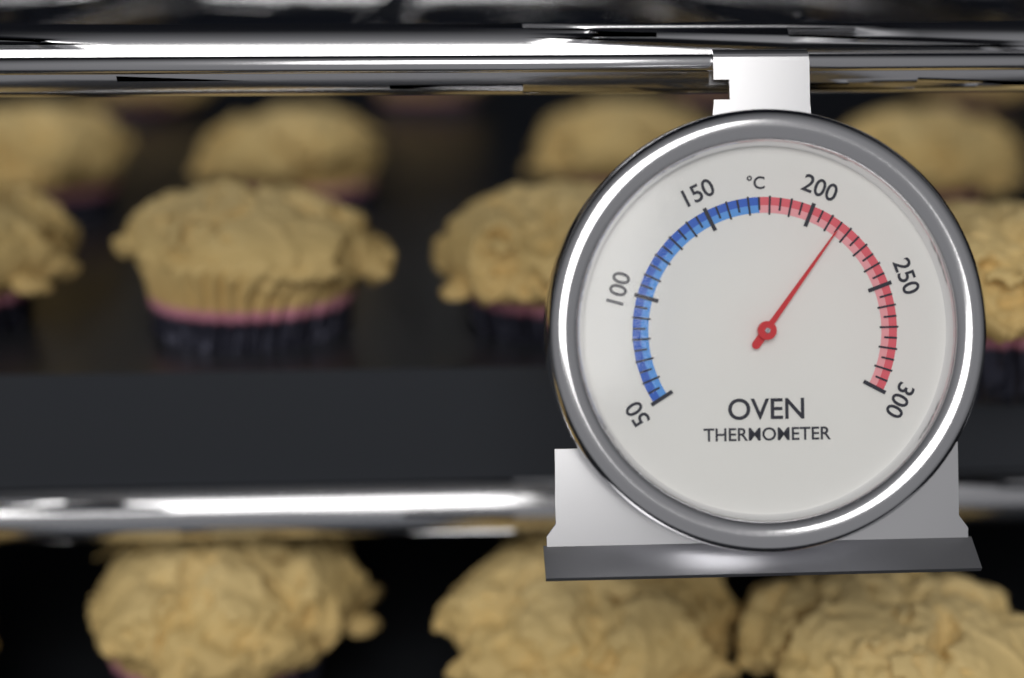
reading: 215 °C
